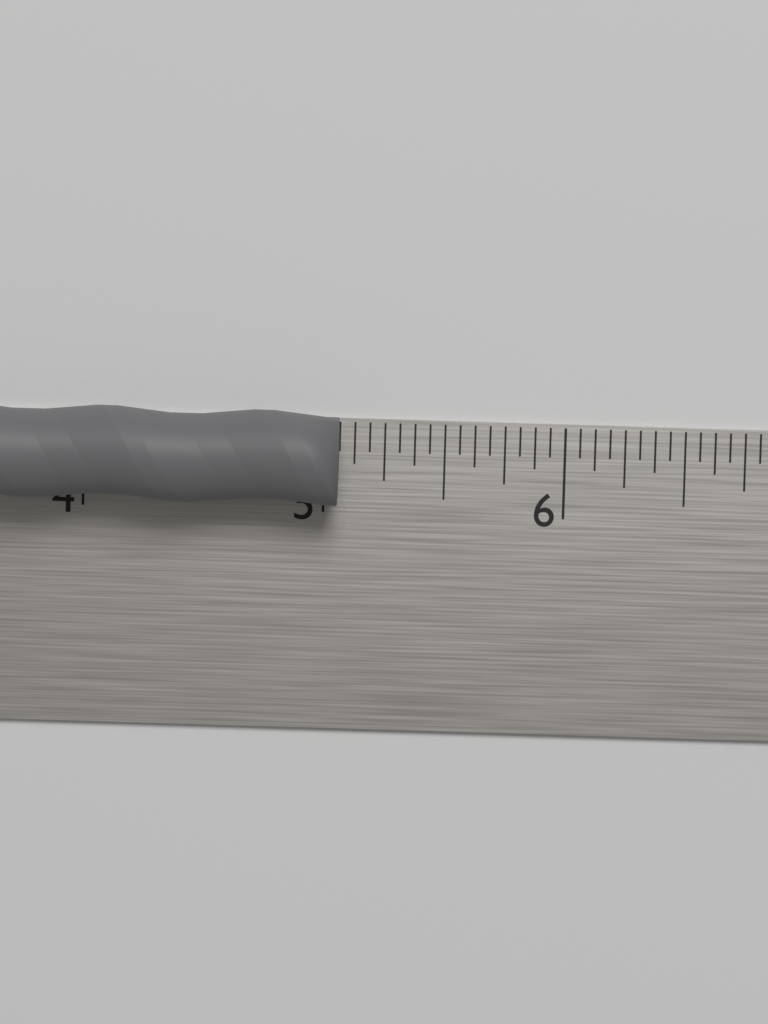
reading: 5.0625 in
